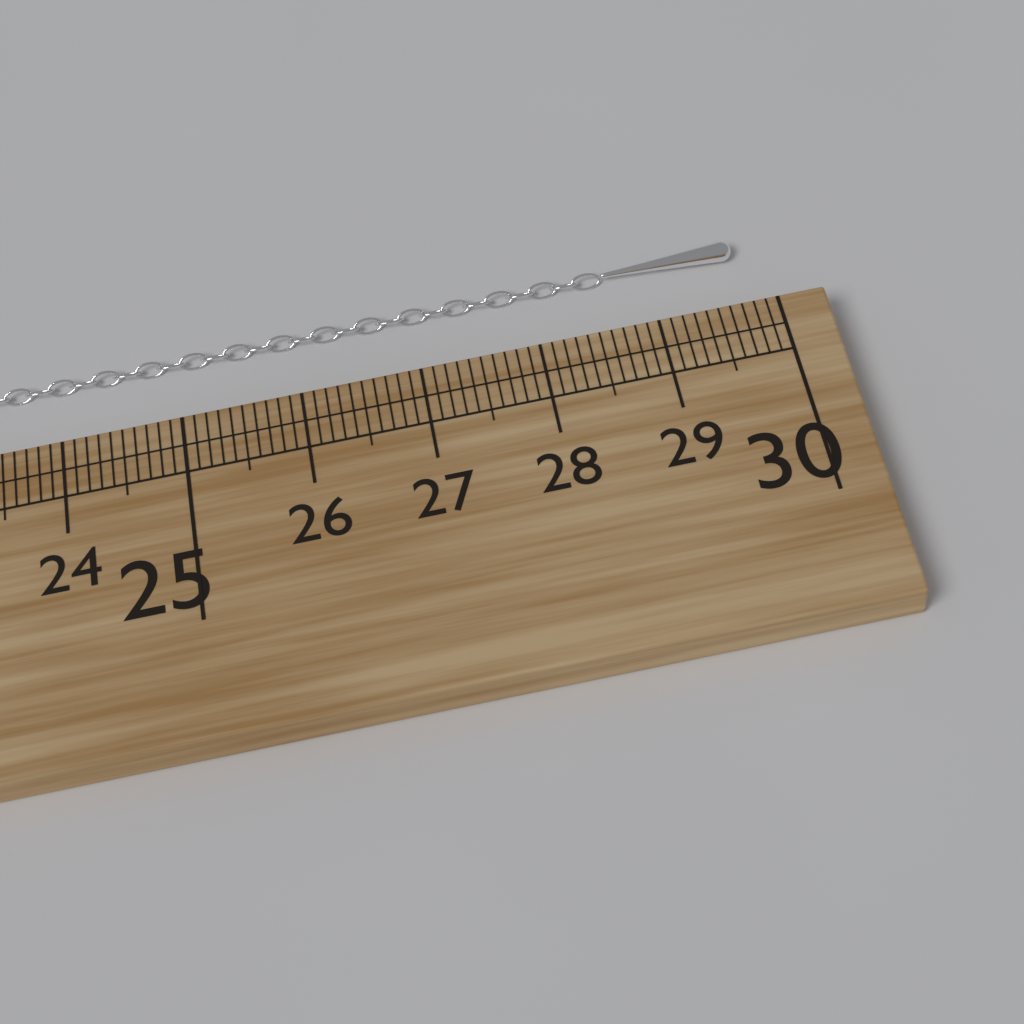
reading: 29.8 cm
